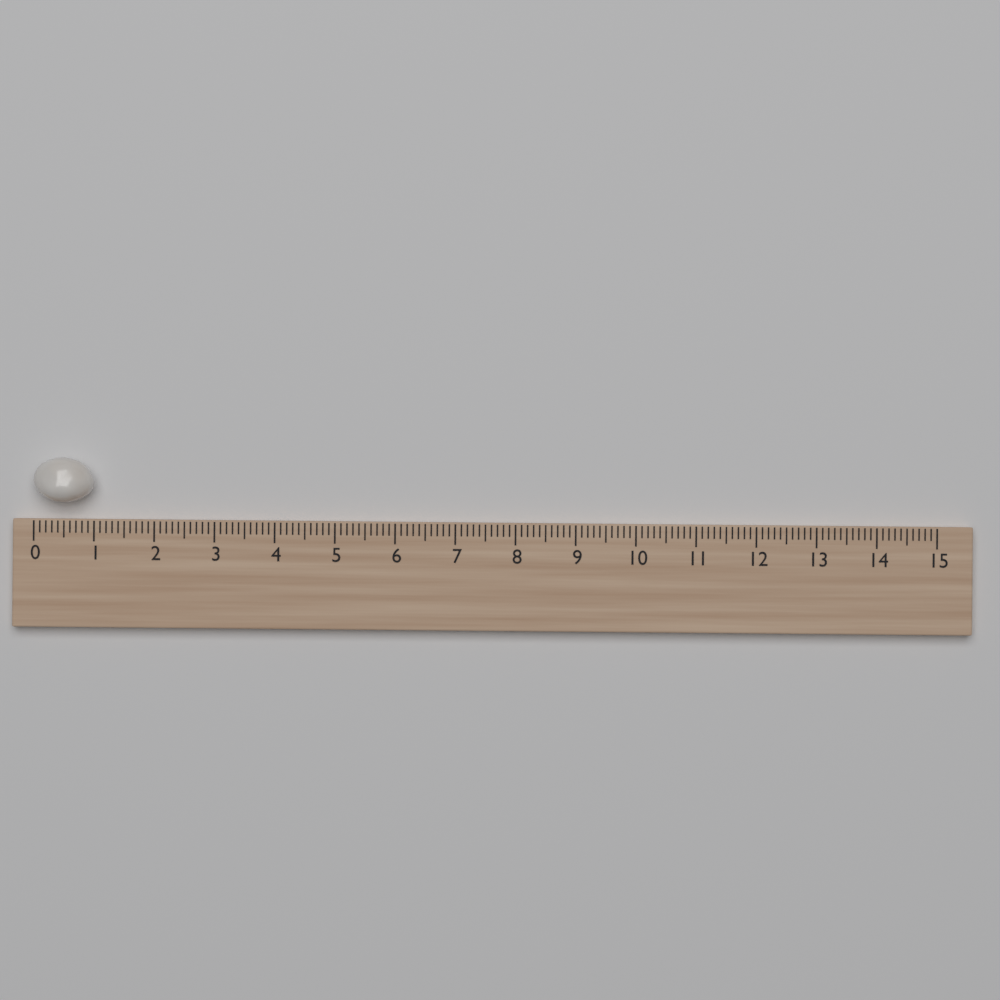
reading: 1.0 (no unit)
